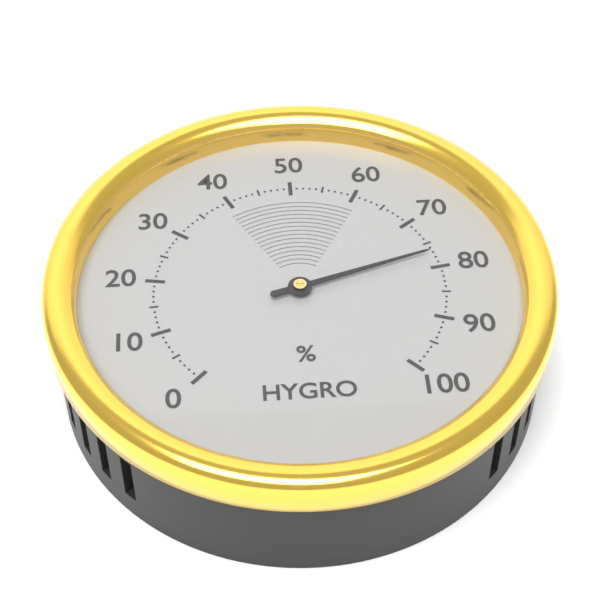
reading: 77 %
